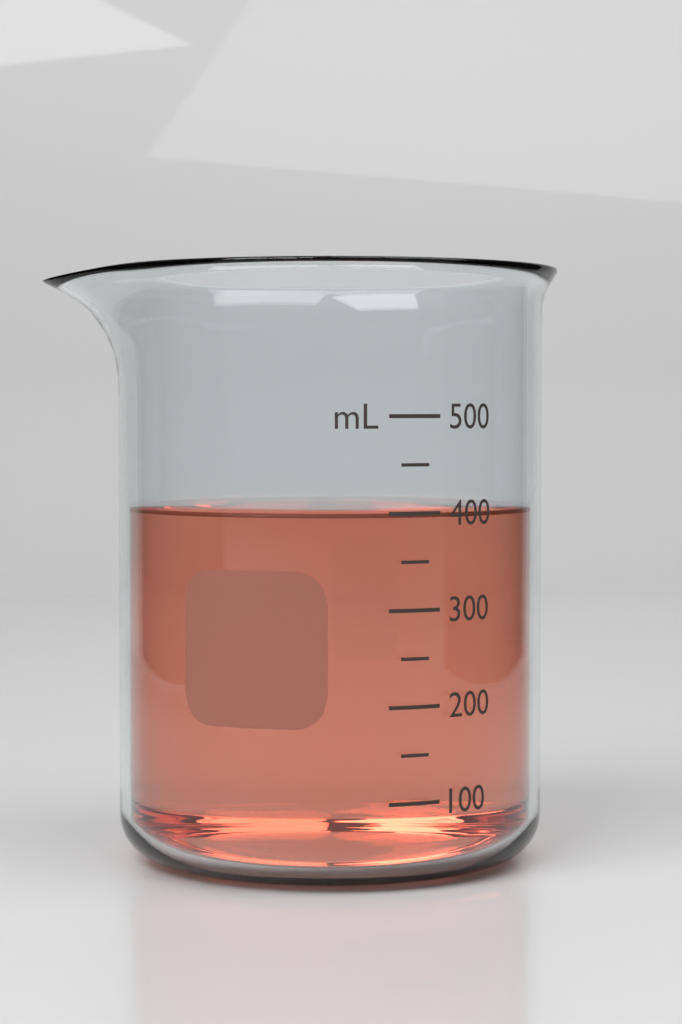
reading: 400 mL
